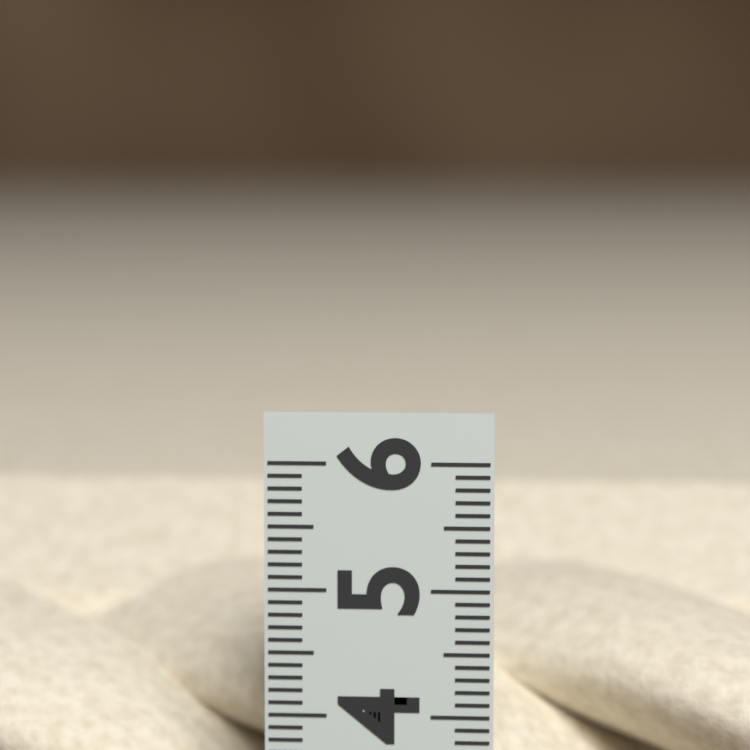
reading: 5.2 (no unit)
